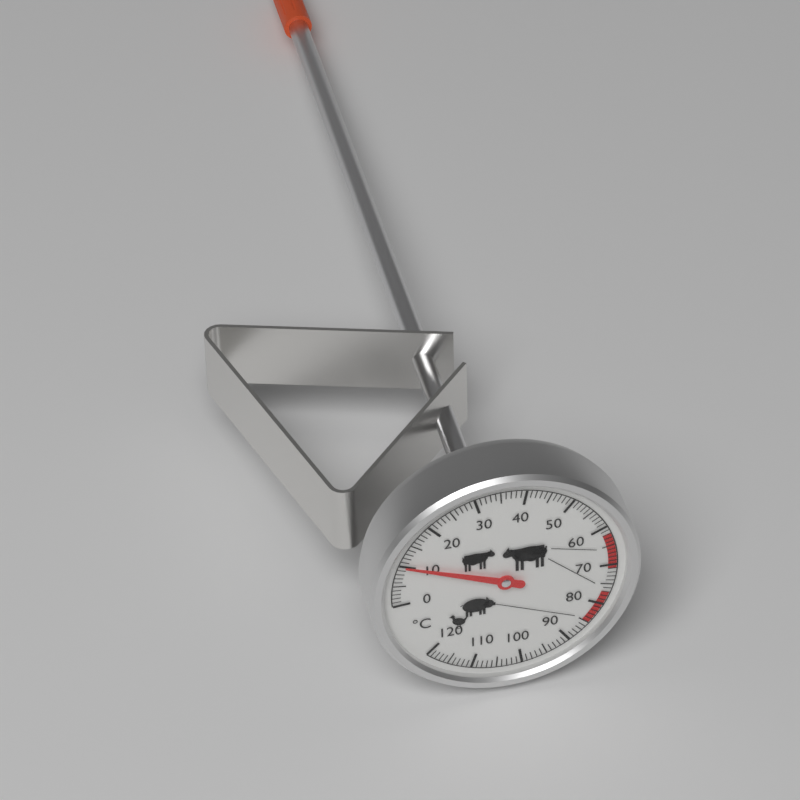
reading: 10 °C
